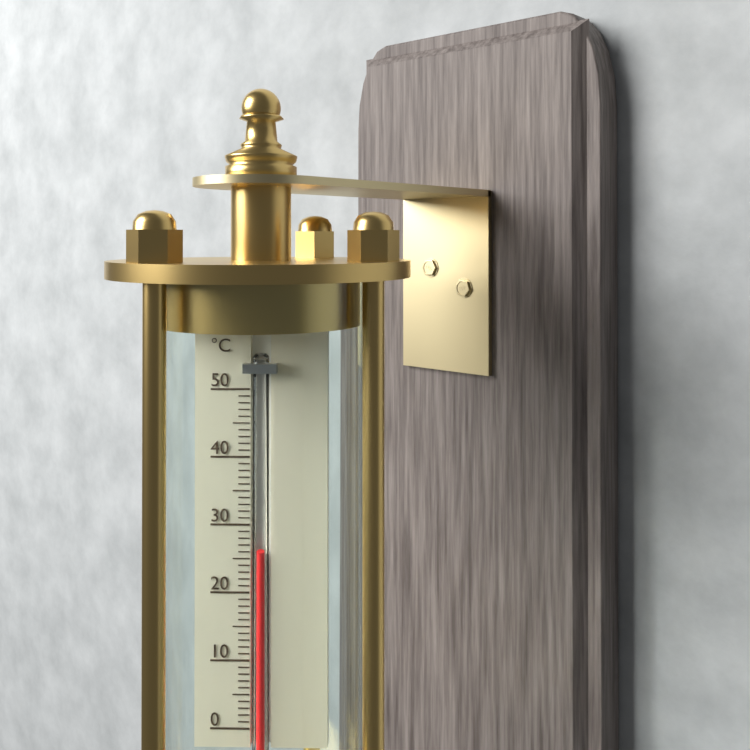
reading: 26 °C
